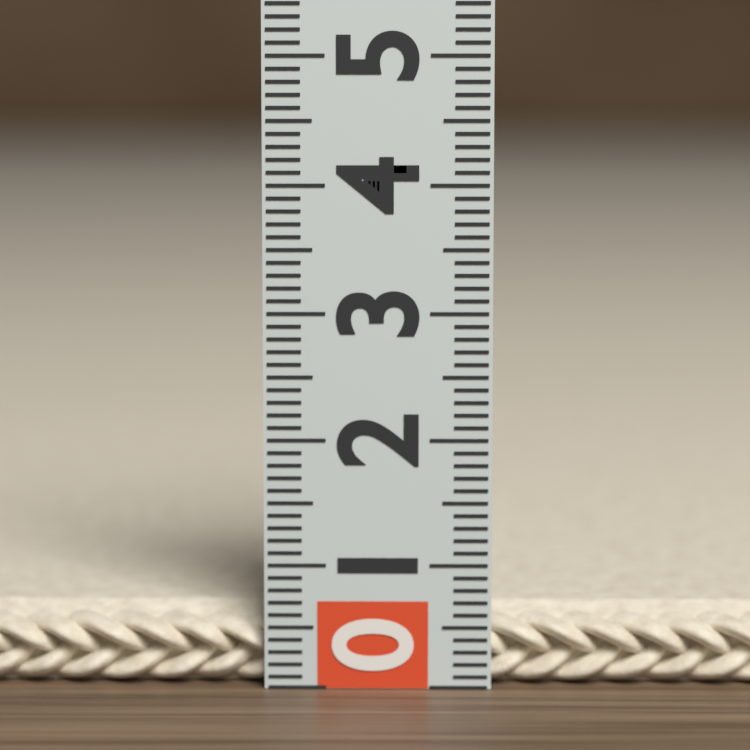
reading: 0.6 (no unit)
